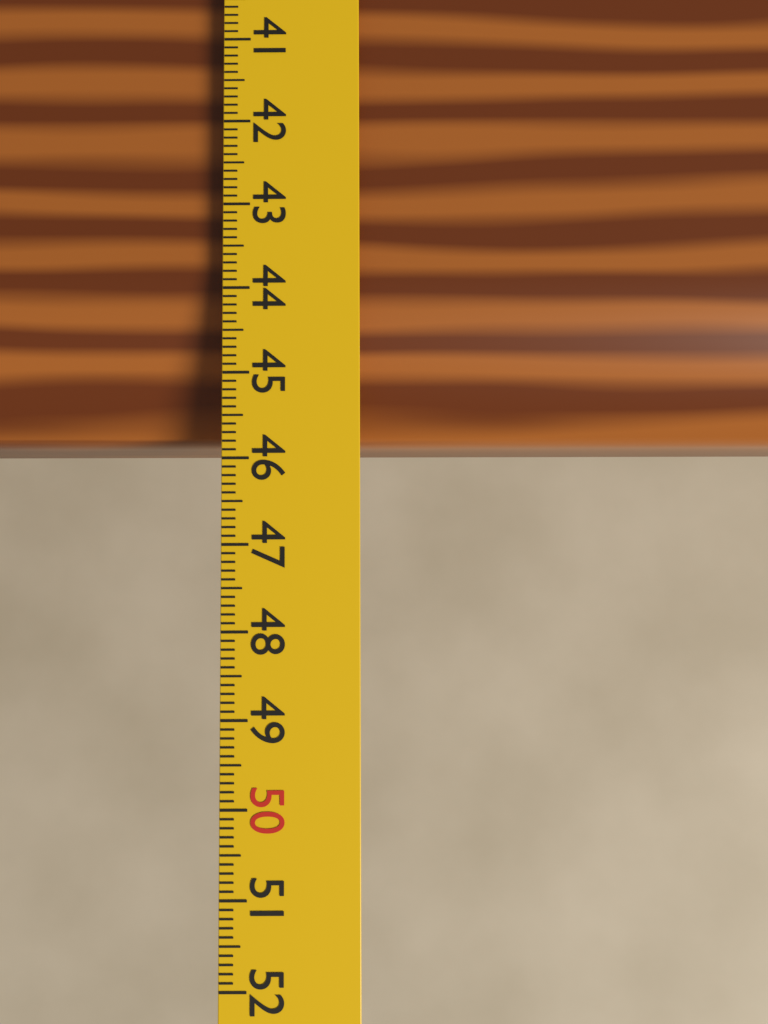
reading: 45.8 cm
